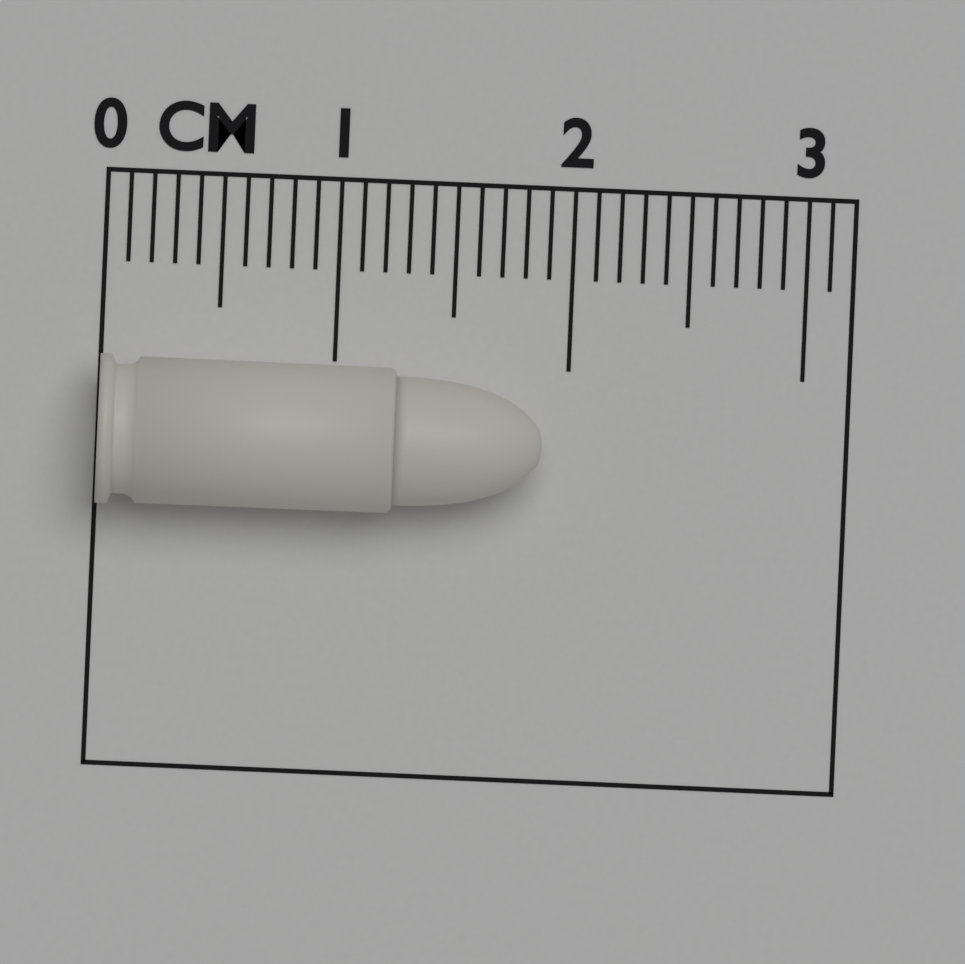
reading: 1.9 cm
